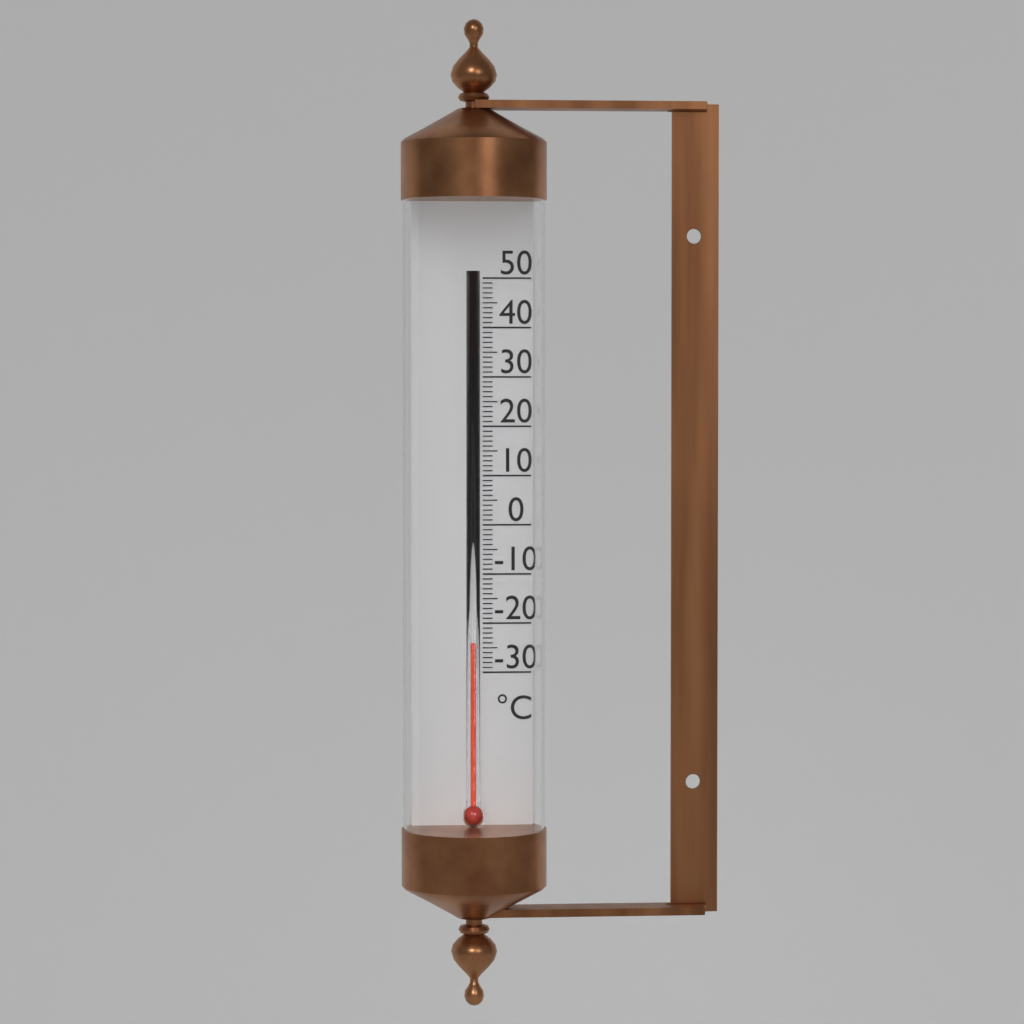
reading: -24 °C
